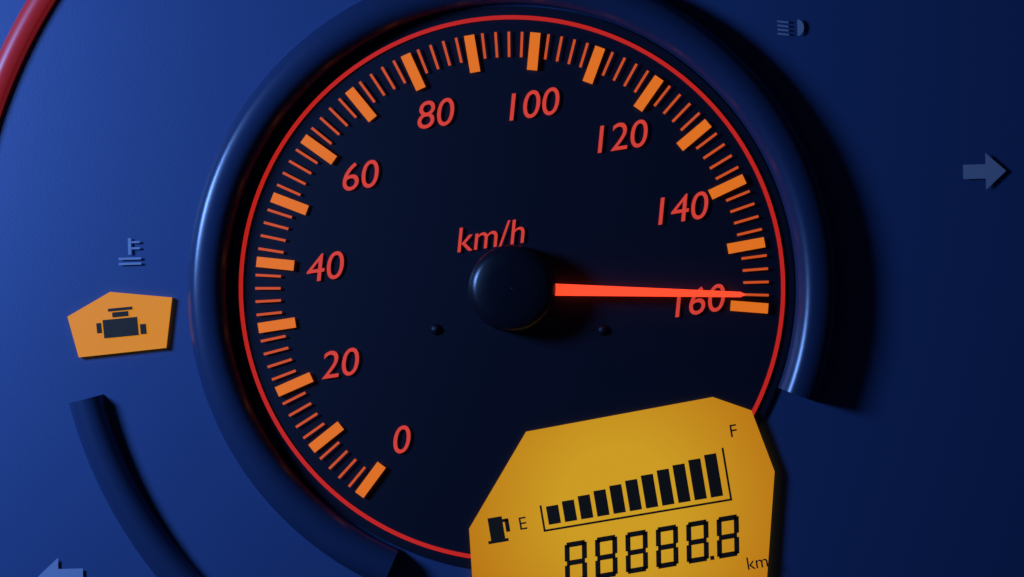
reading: 158 km/h
